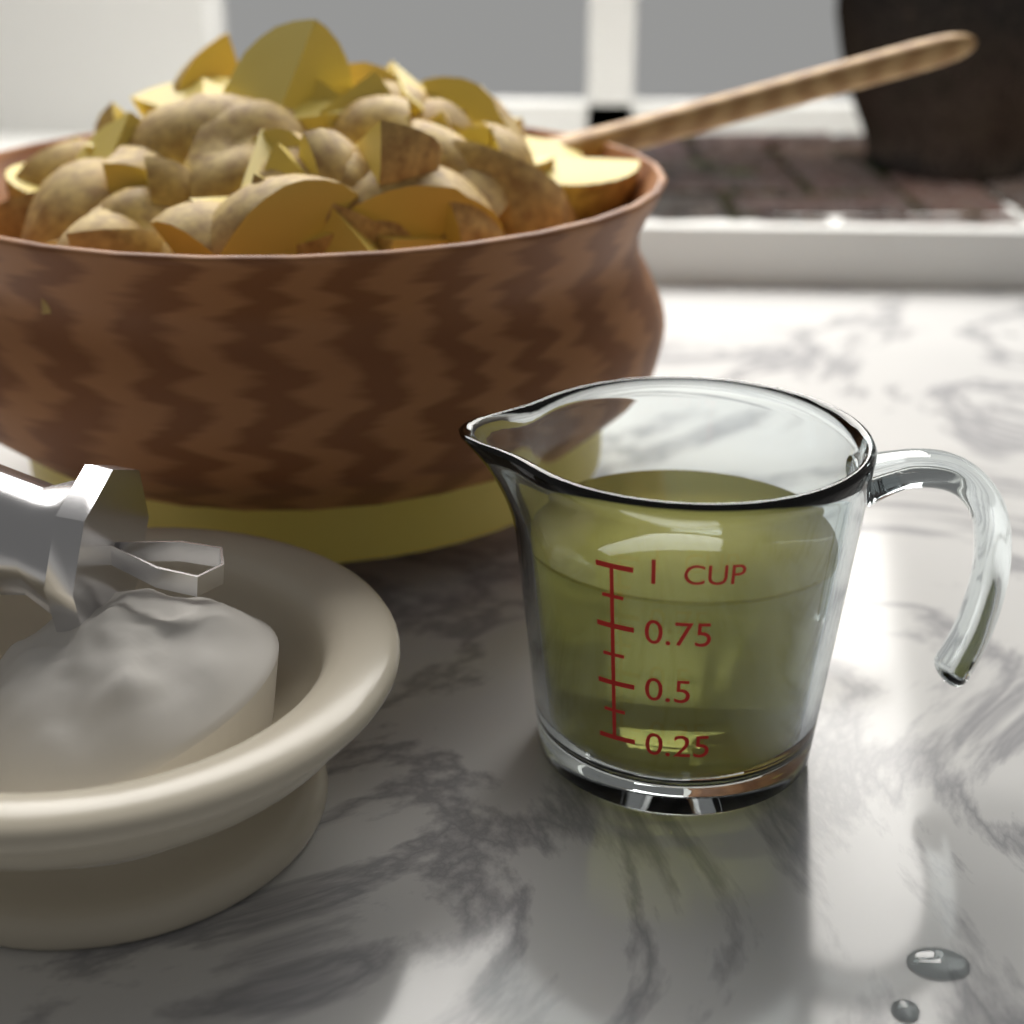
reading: 0.875 CUP
